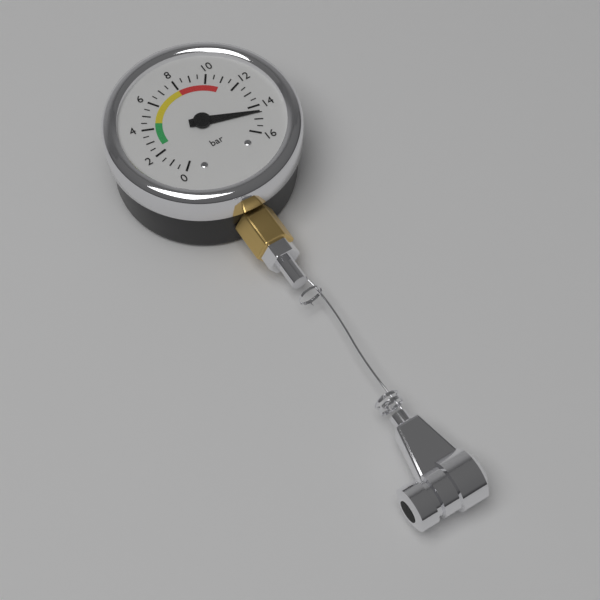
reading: 14.5 bar
